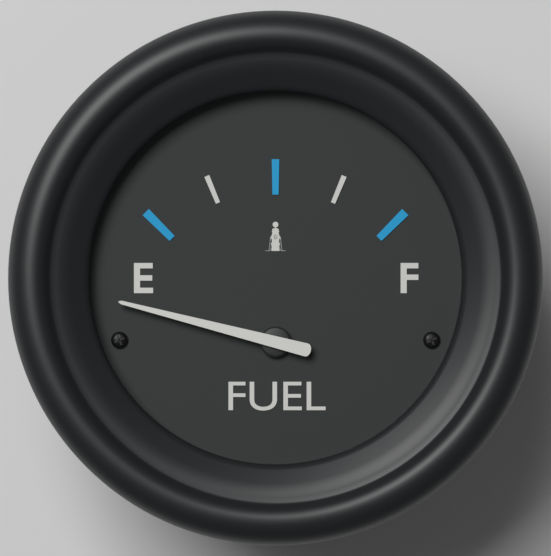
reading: -0.34 (no unit)
